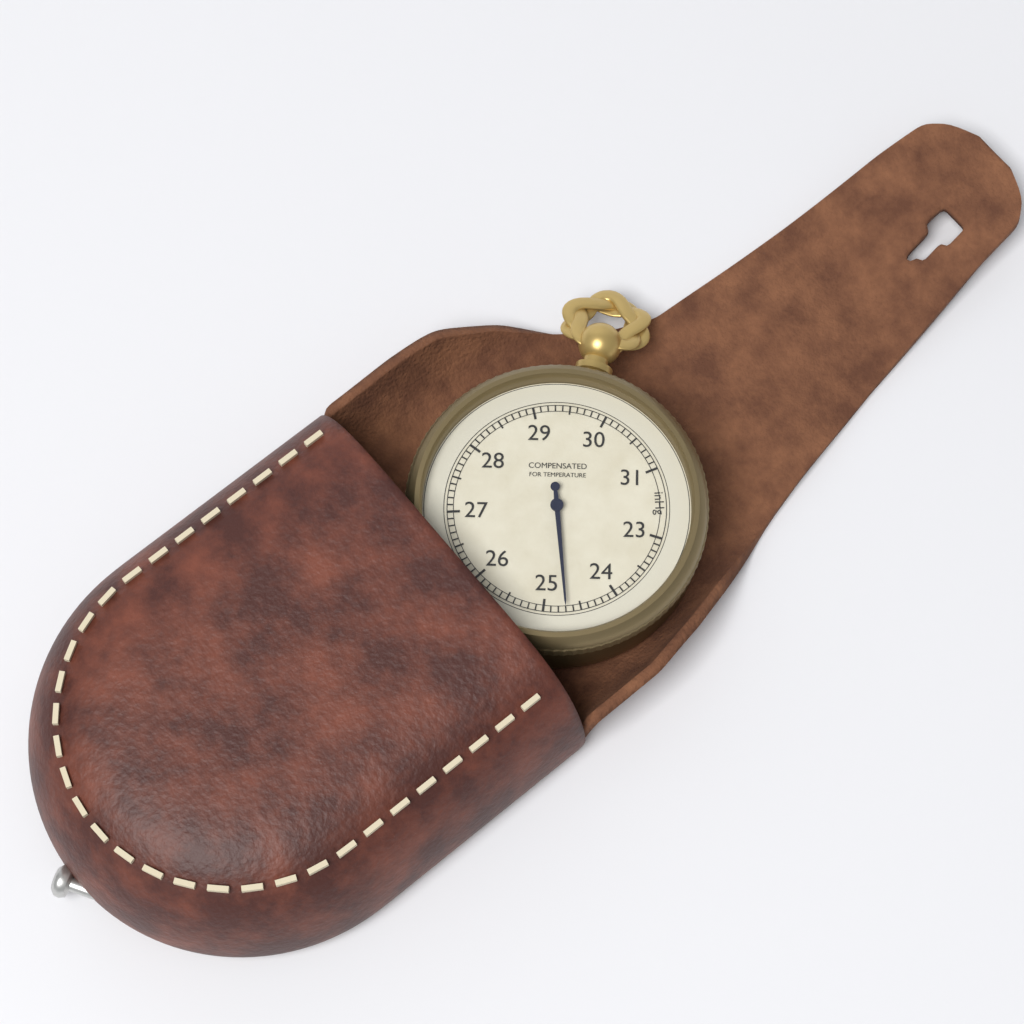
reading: 24.7 inHg
